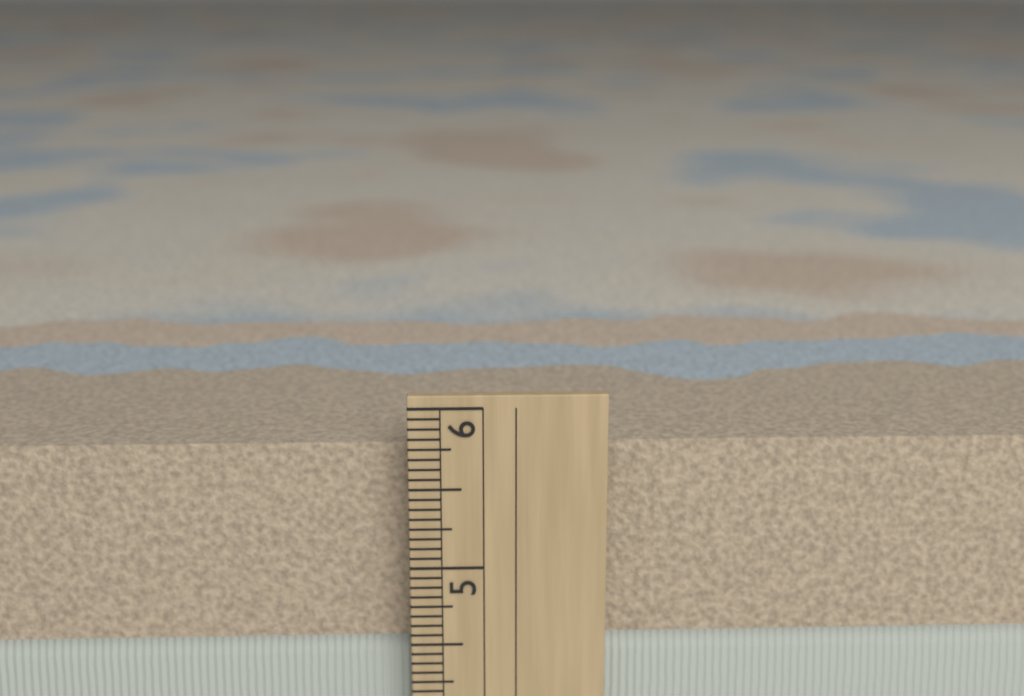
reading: 5.7500 in
